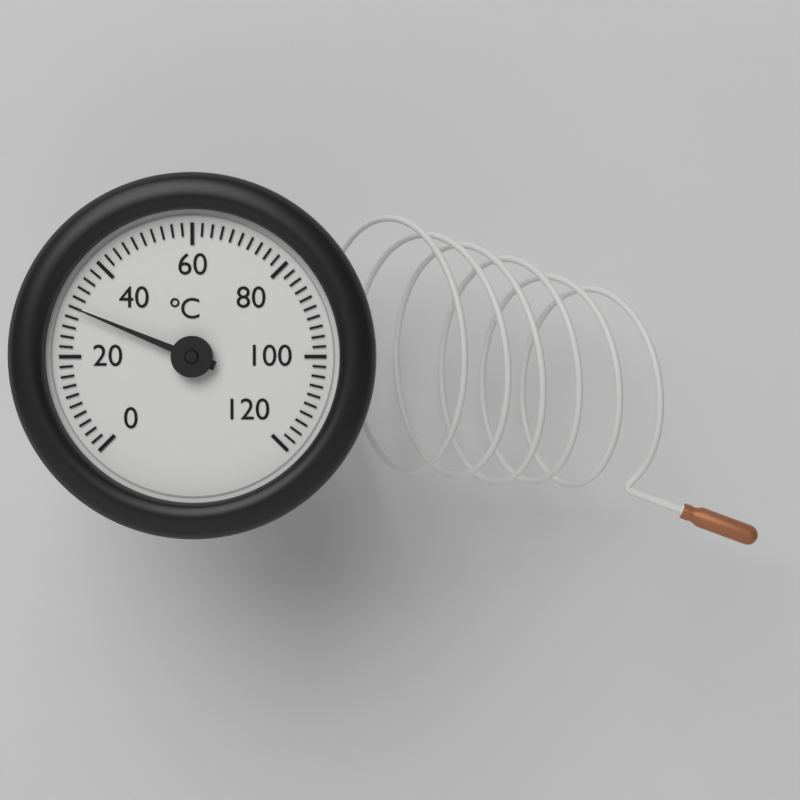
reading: 30 °C
